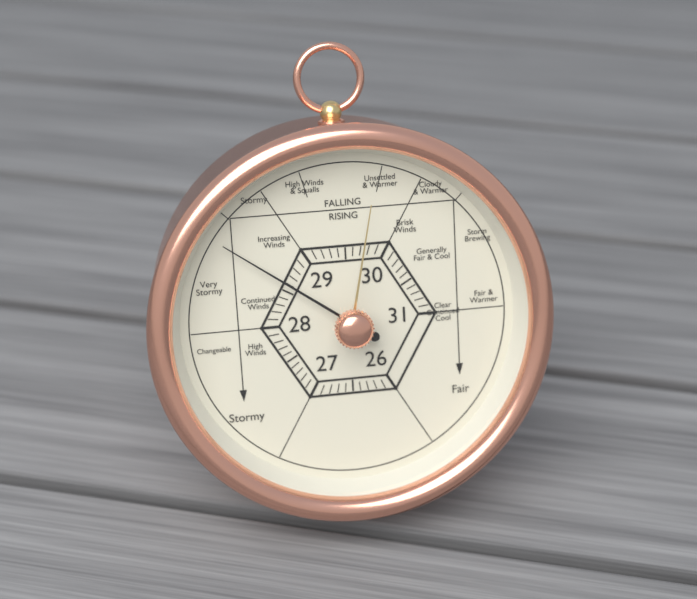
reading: 28.6 (no unit)
